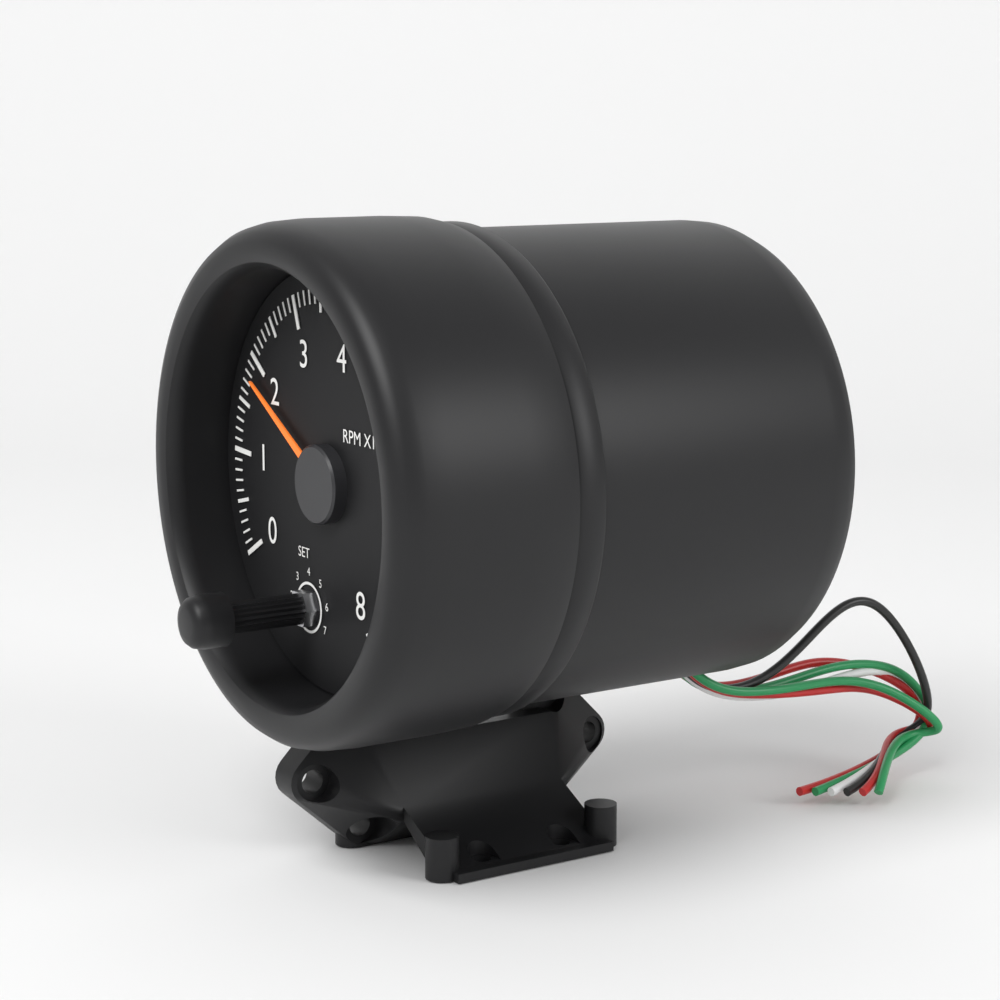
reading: 1.8 RPM x1000
